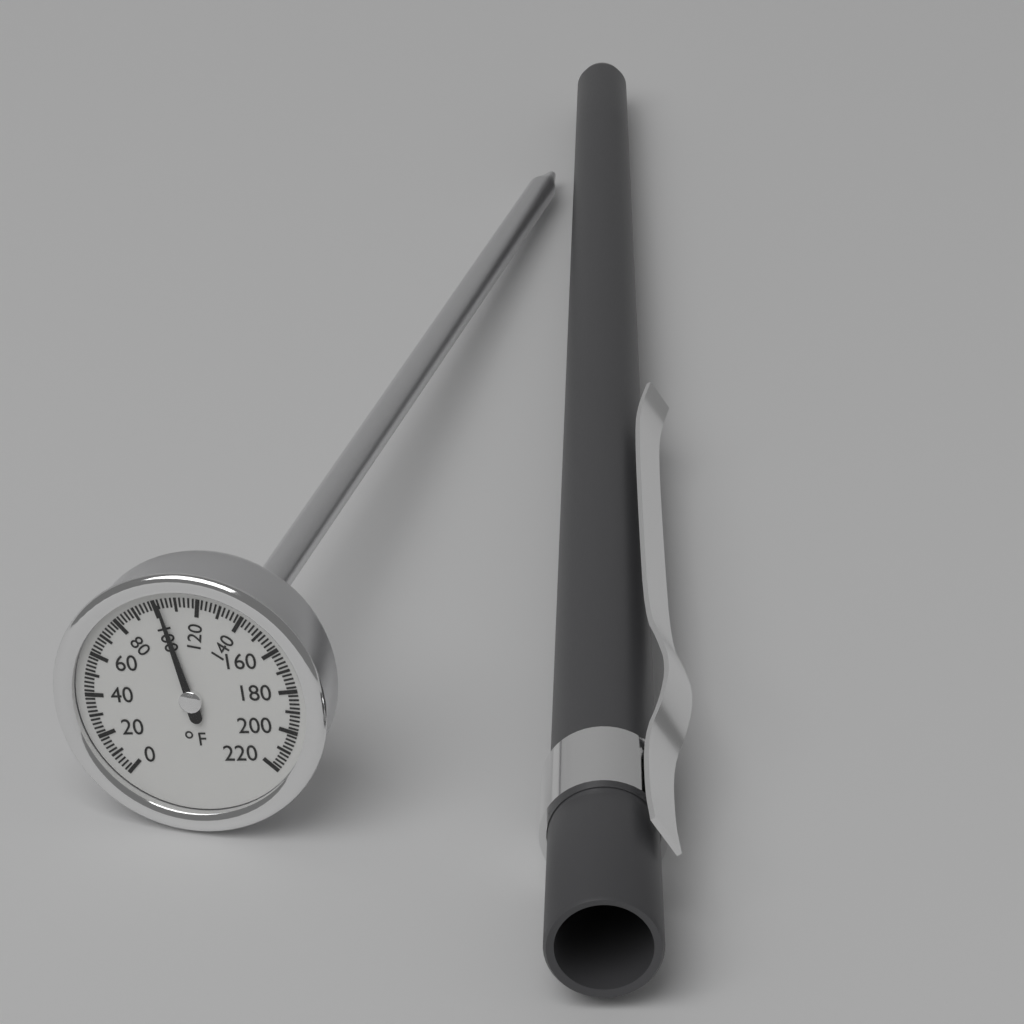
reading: 102 °F
